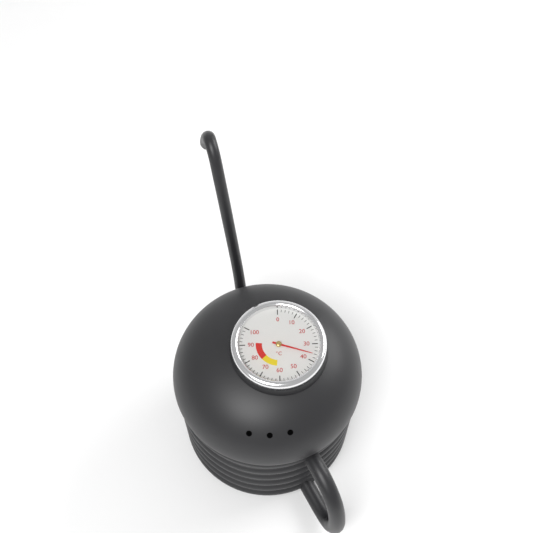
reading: 36 °C
